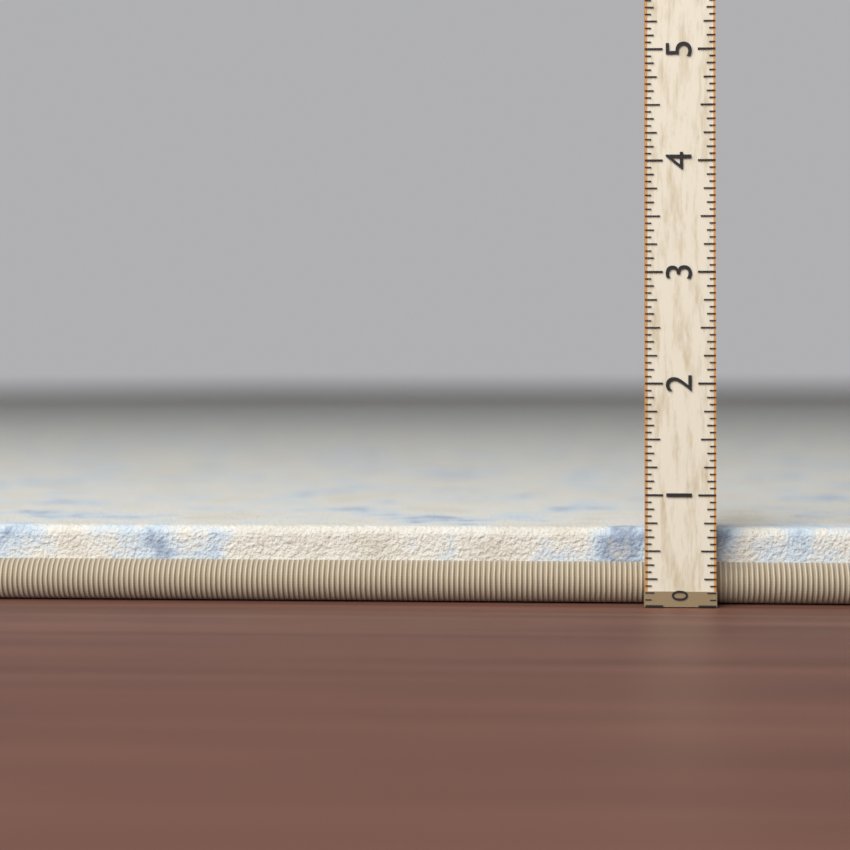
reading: 0.6875 (no unit)
